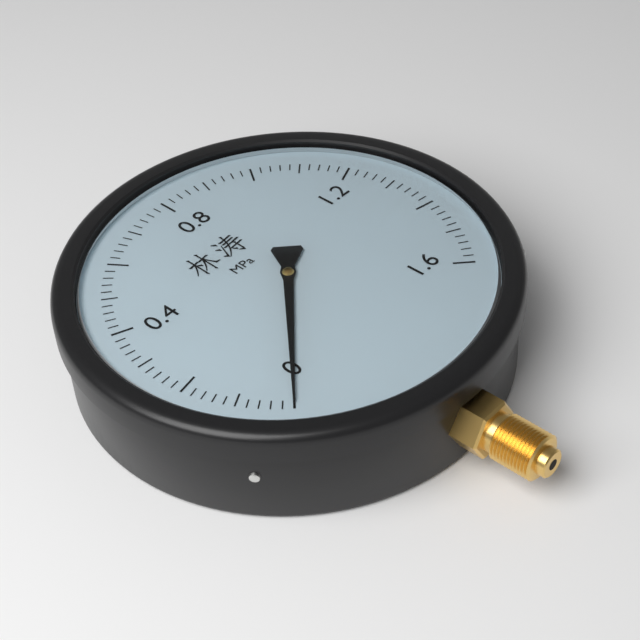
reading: 0.00 MPa
